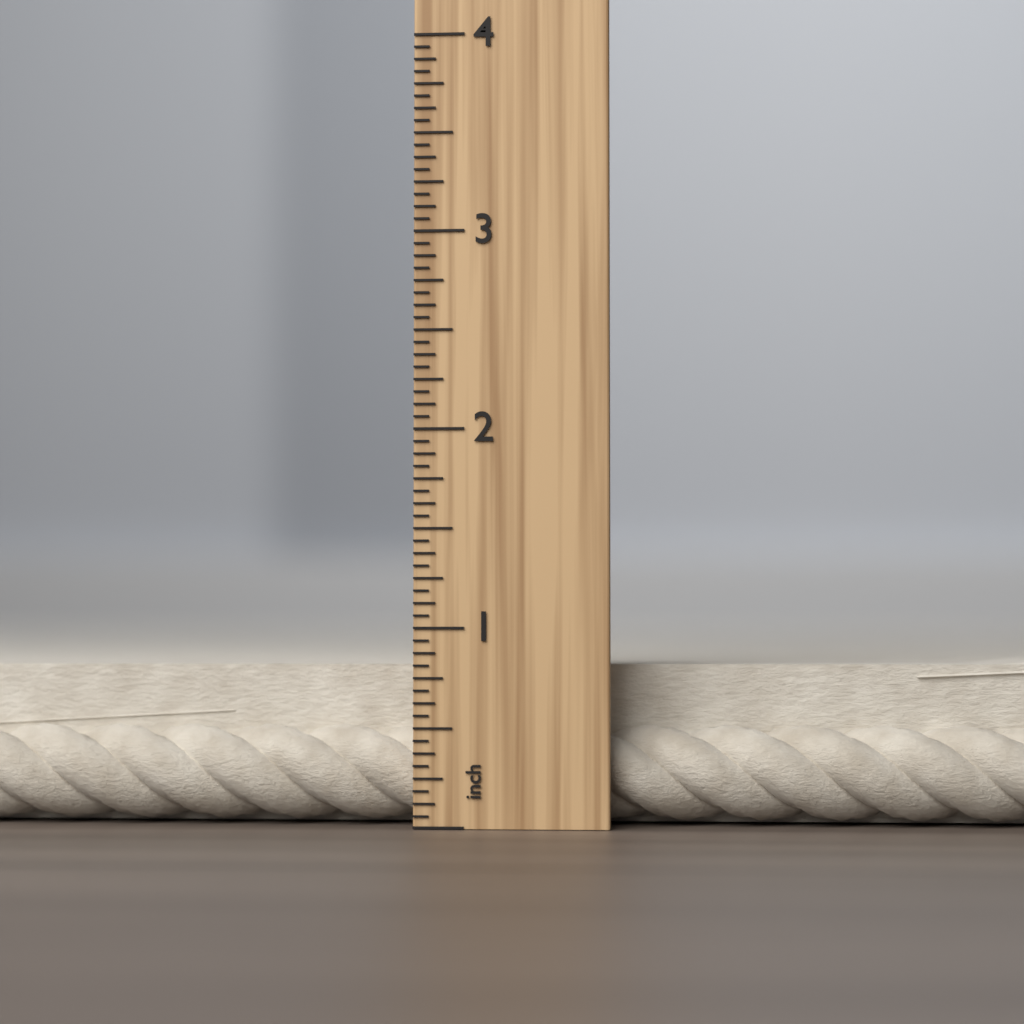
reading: 0.8750 inch
